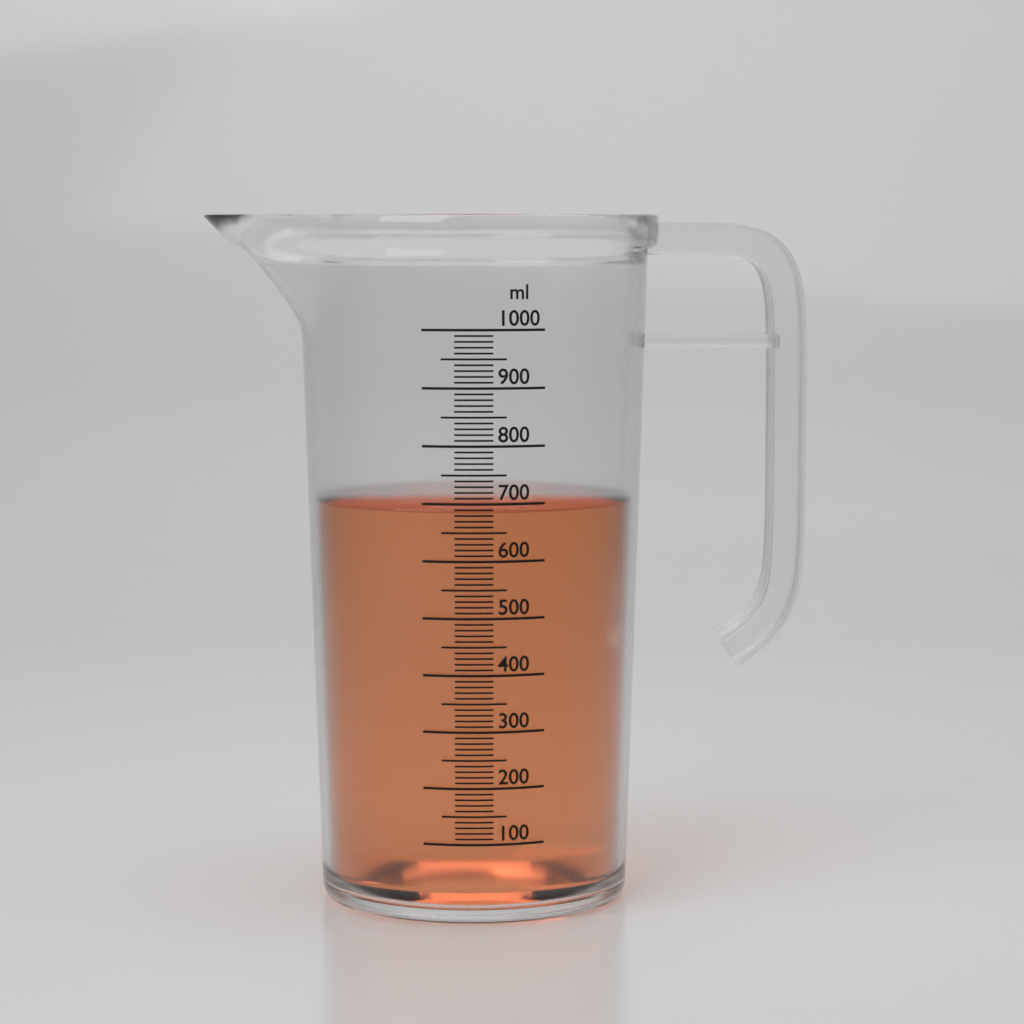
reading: 690 ml
